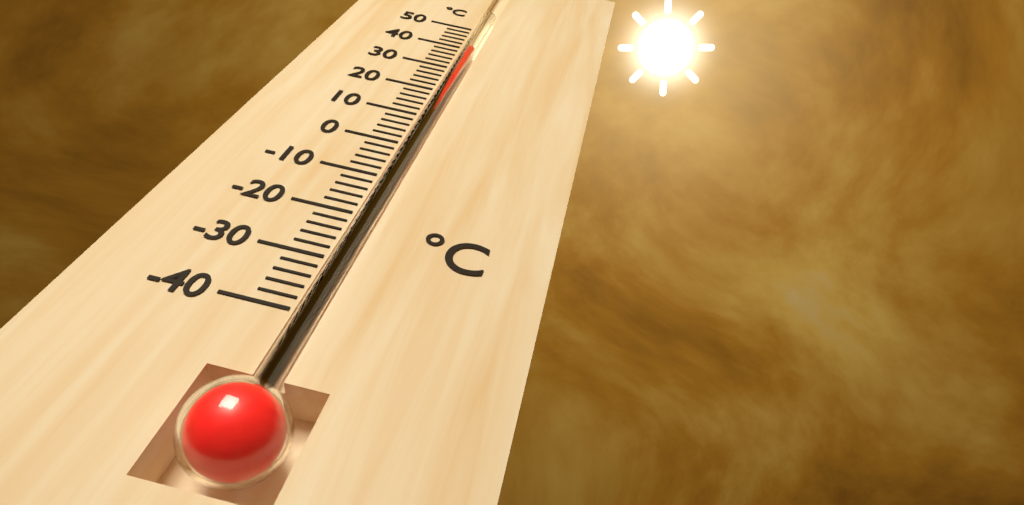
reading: 40 °C
